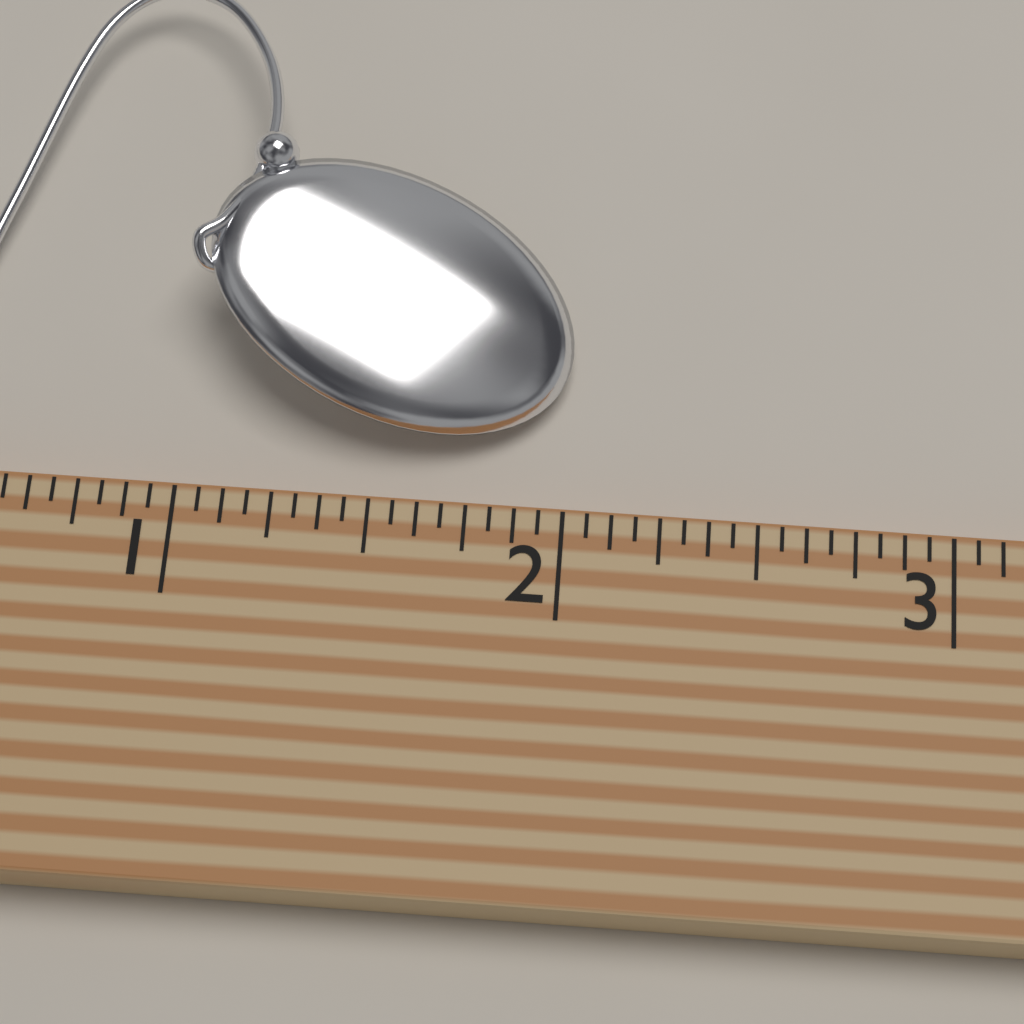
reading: 2.0000 (no unit)
